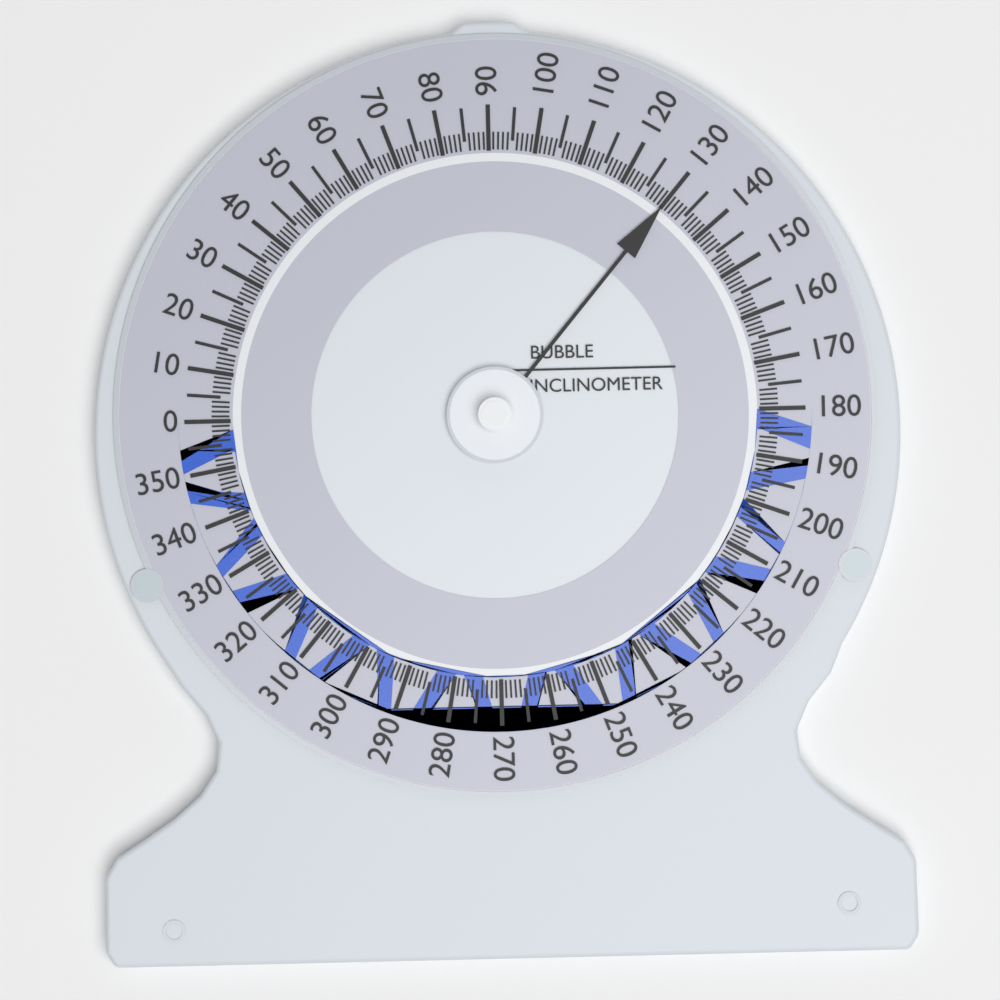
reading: 130 (no unit)
